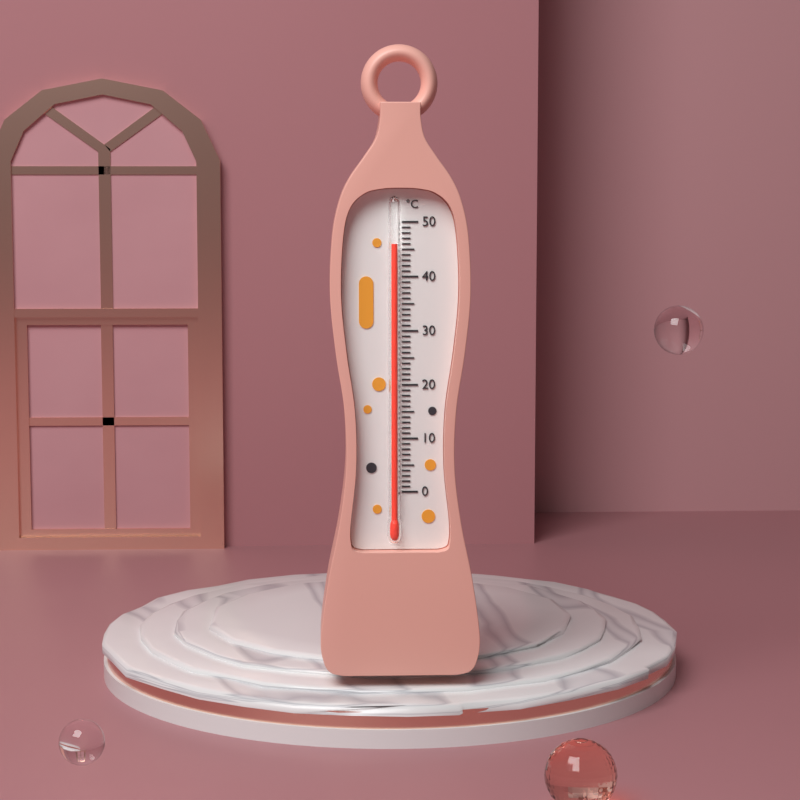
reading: 46 °C
